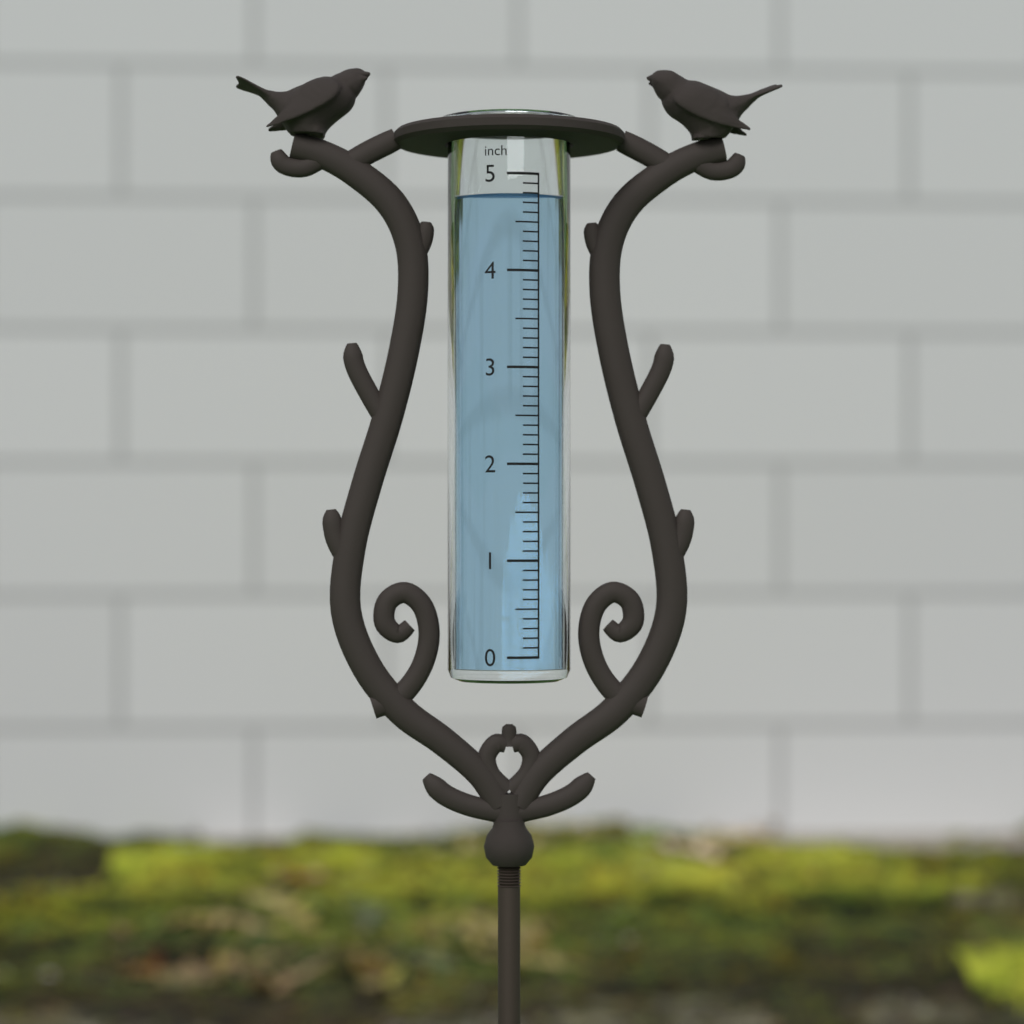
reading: 4.8 inch
